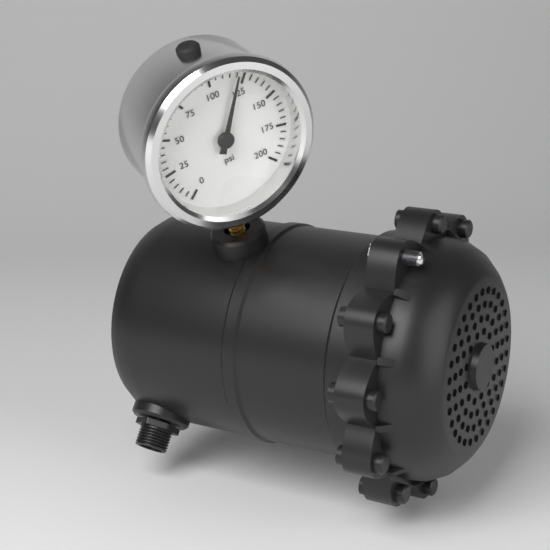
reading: 120 psi
